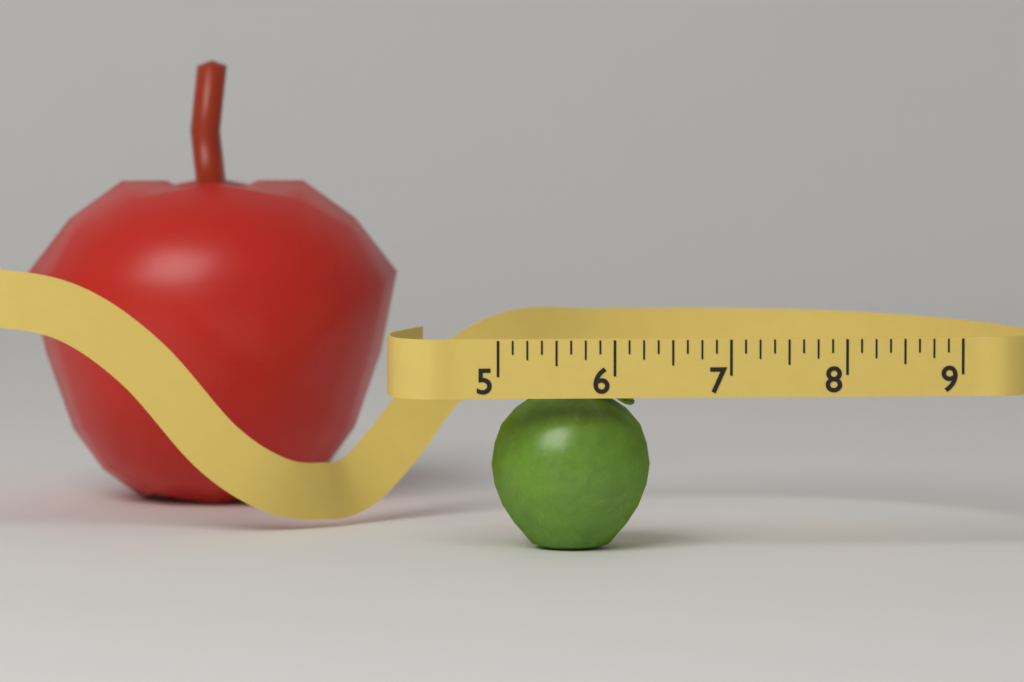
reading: 6.375 (no unit)
